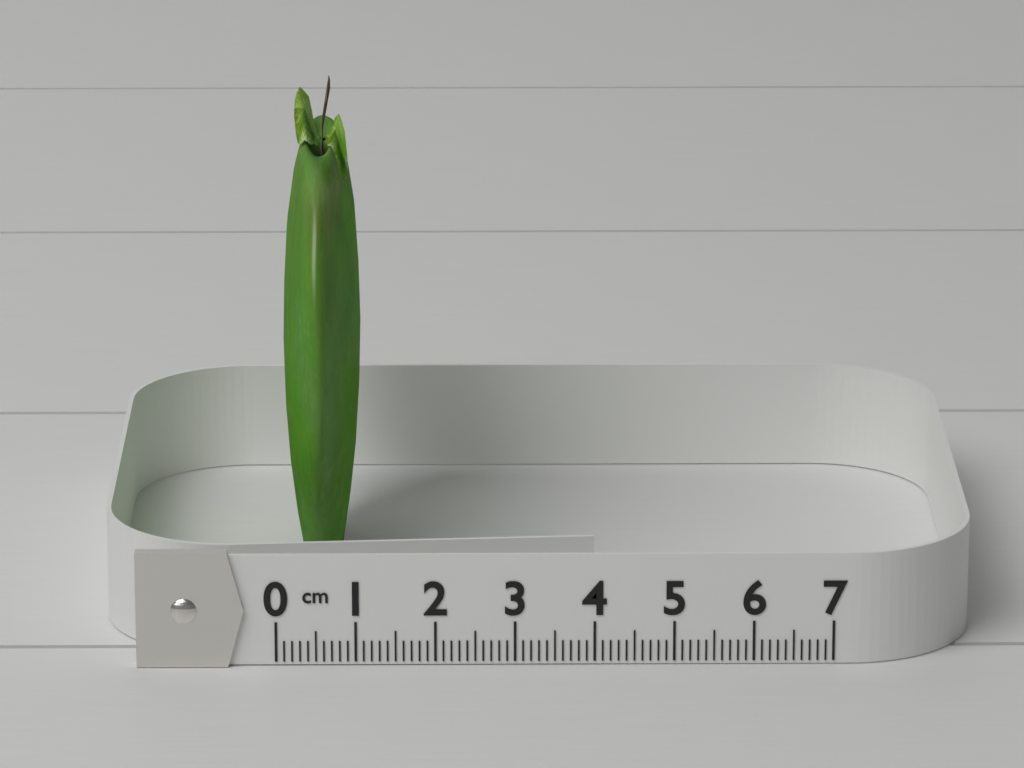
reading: 1.0 cm
